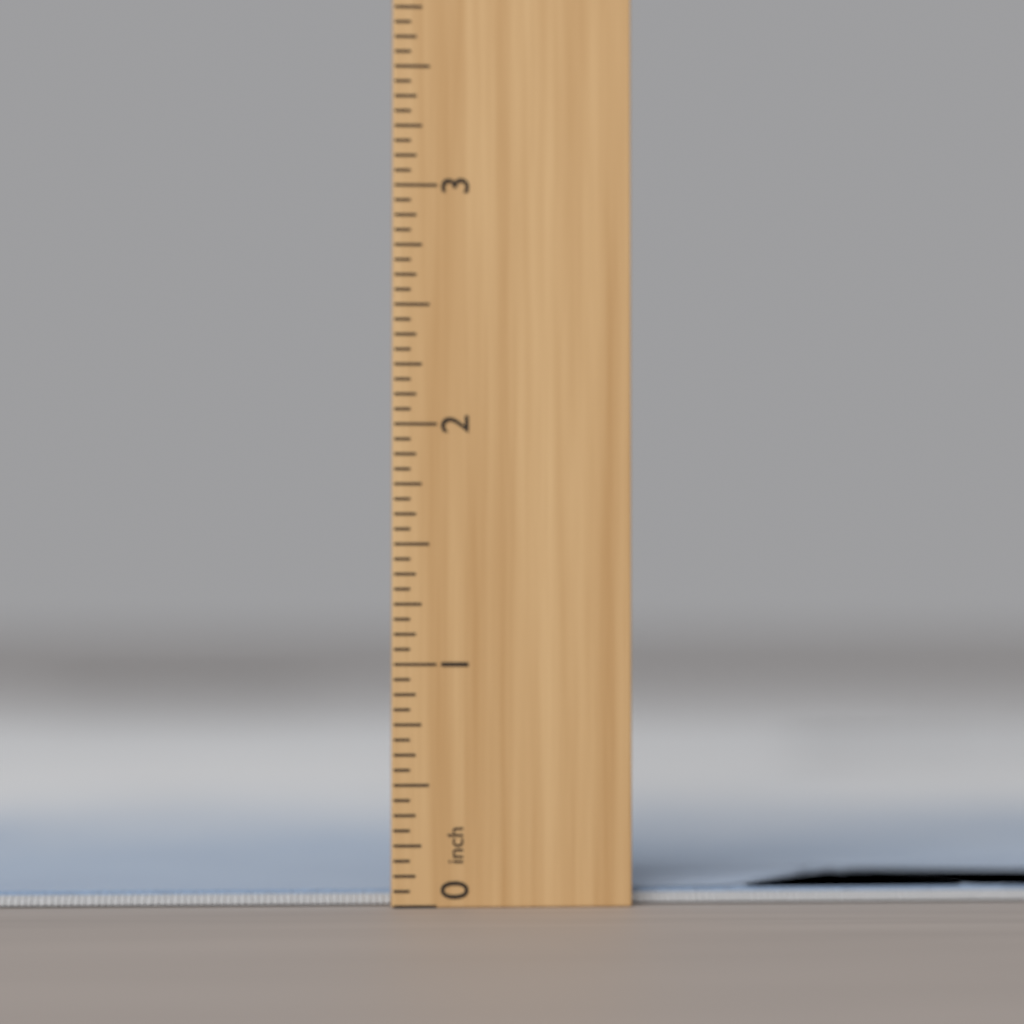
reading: 0.0625 inch
